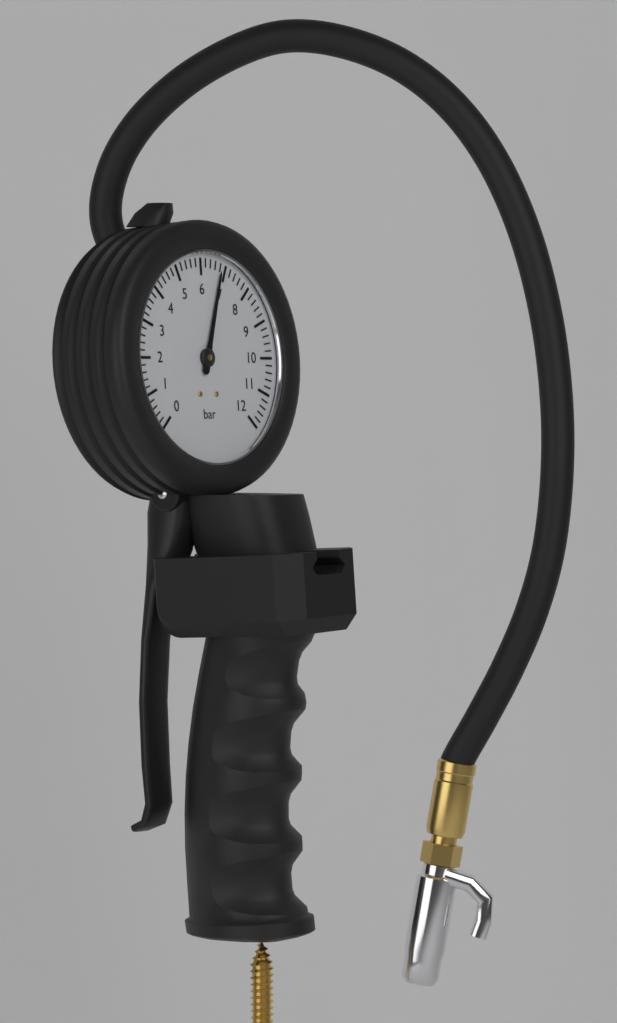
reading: 6.8 bar
